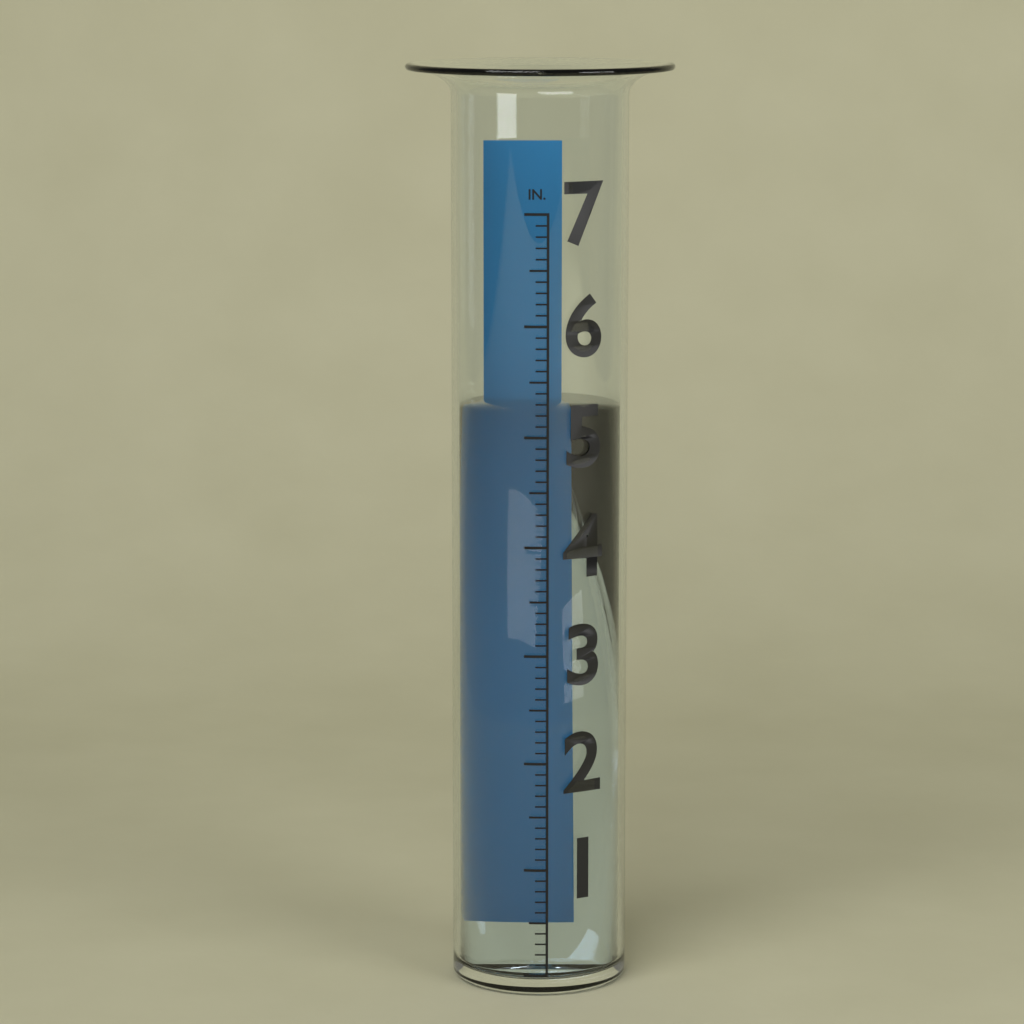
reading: 5.2 in
